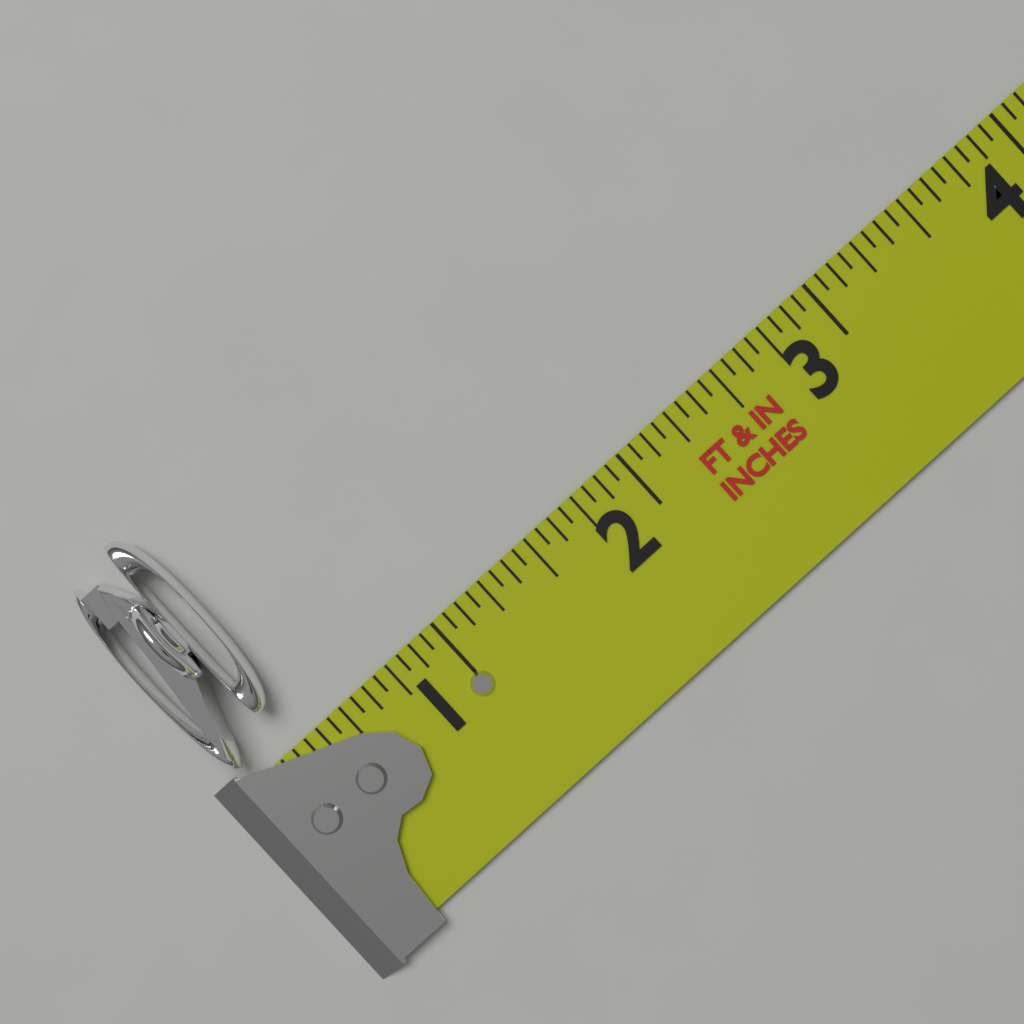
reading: 0.3750 in
